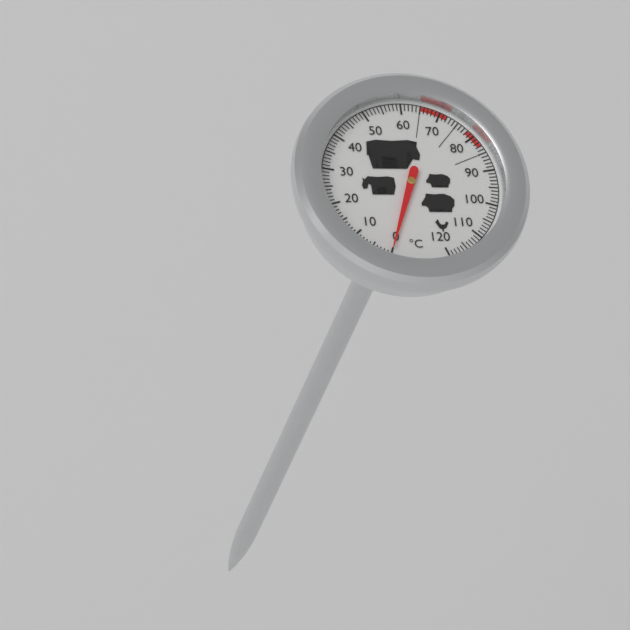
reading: 0 °C
